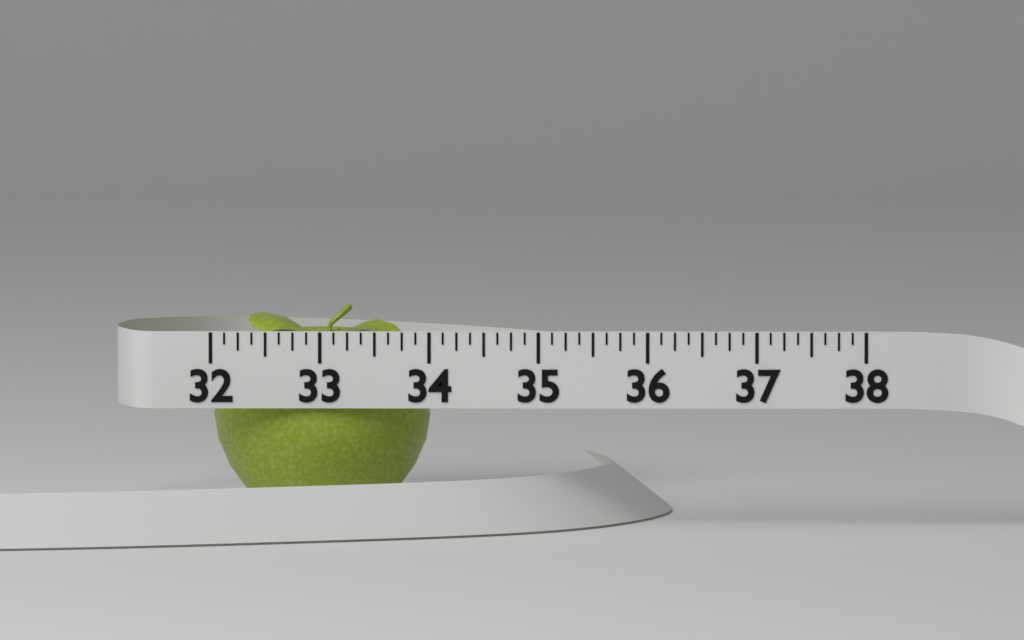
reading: 34.000 (no unit)
